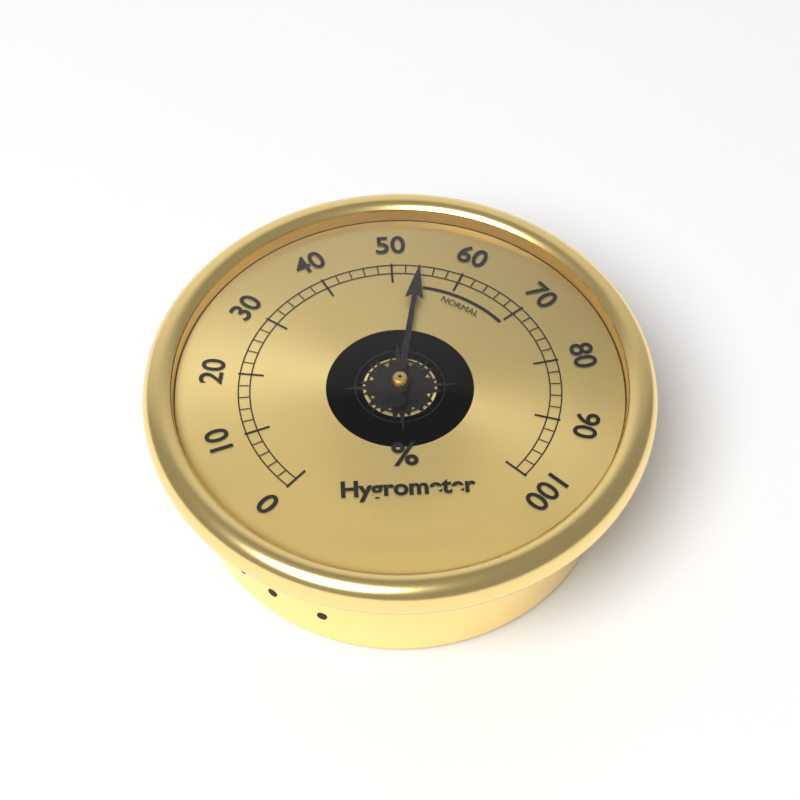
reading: 54 %
